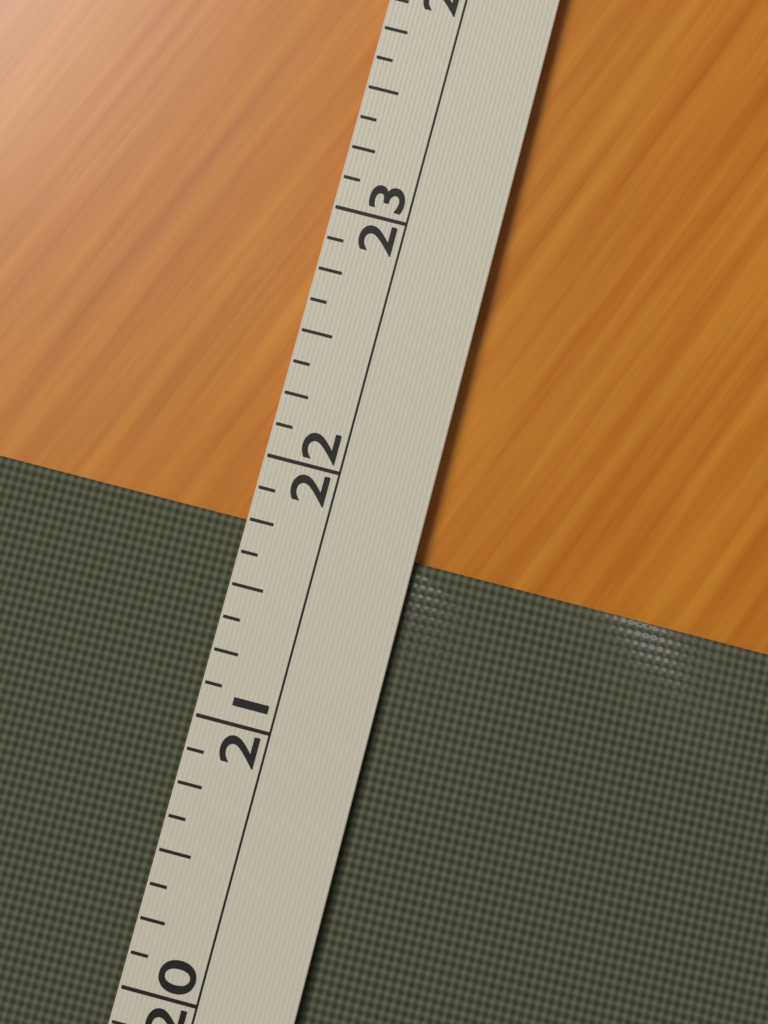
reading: 21.750 (no unit)
